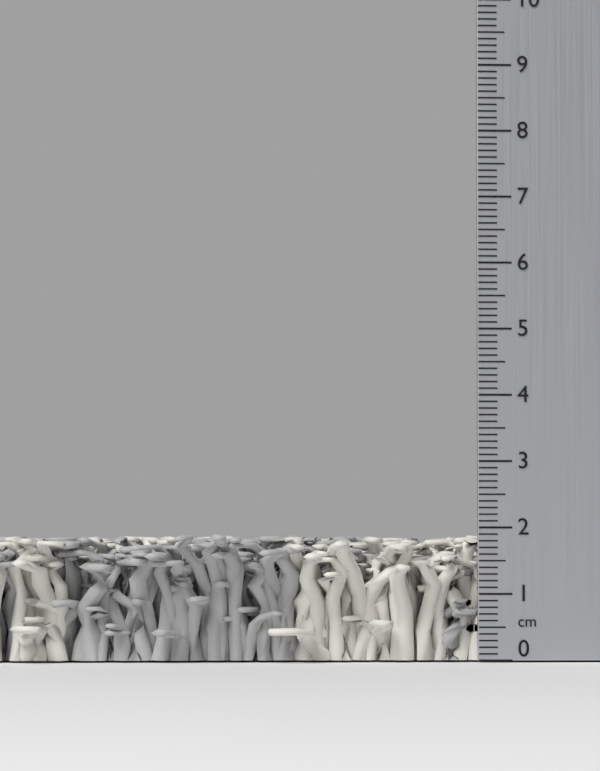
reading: 1.9 cm
